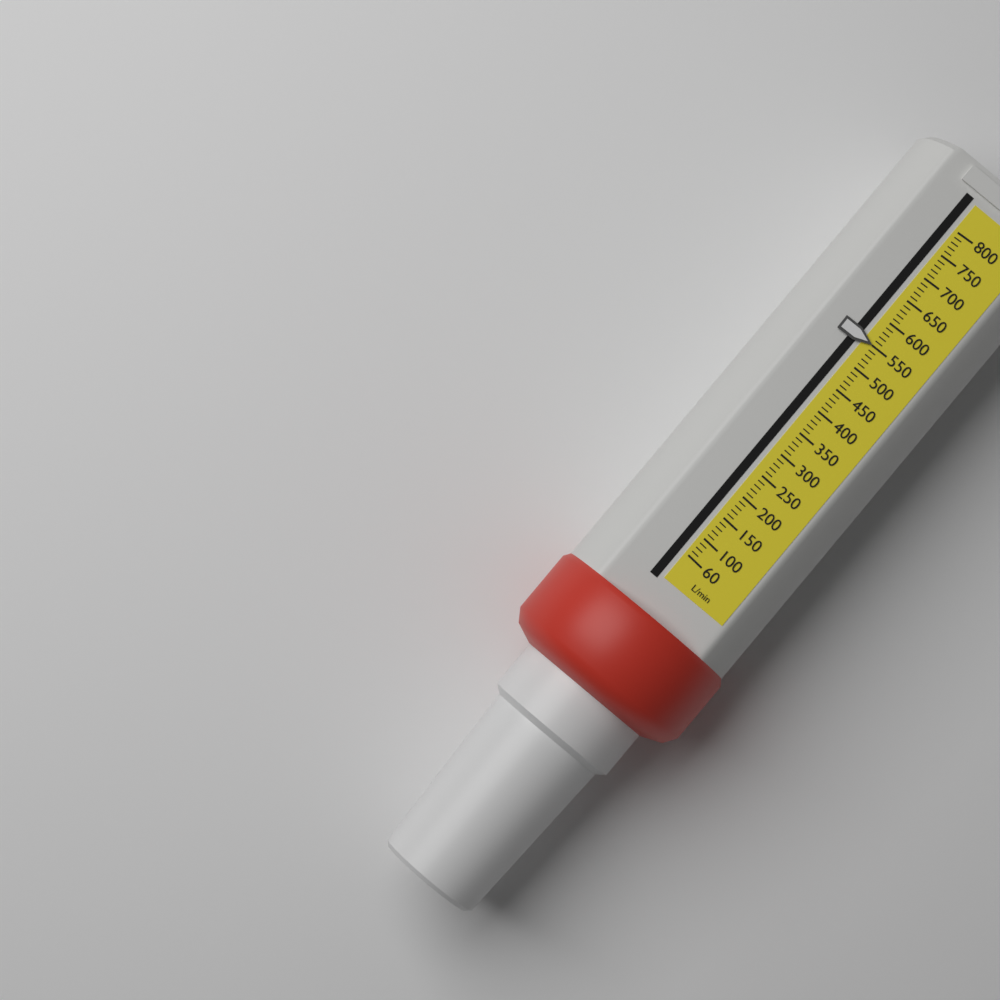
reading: 550 L/min
